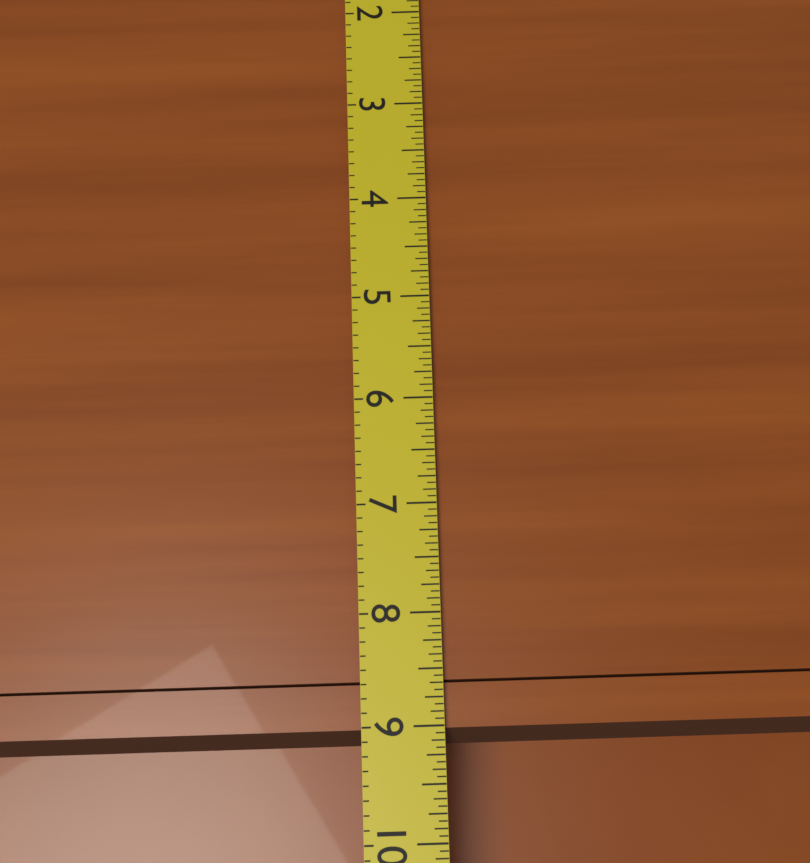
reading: 9.1875 (no unit)
